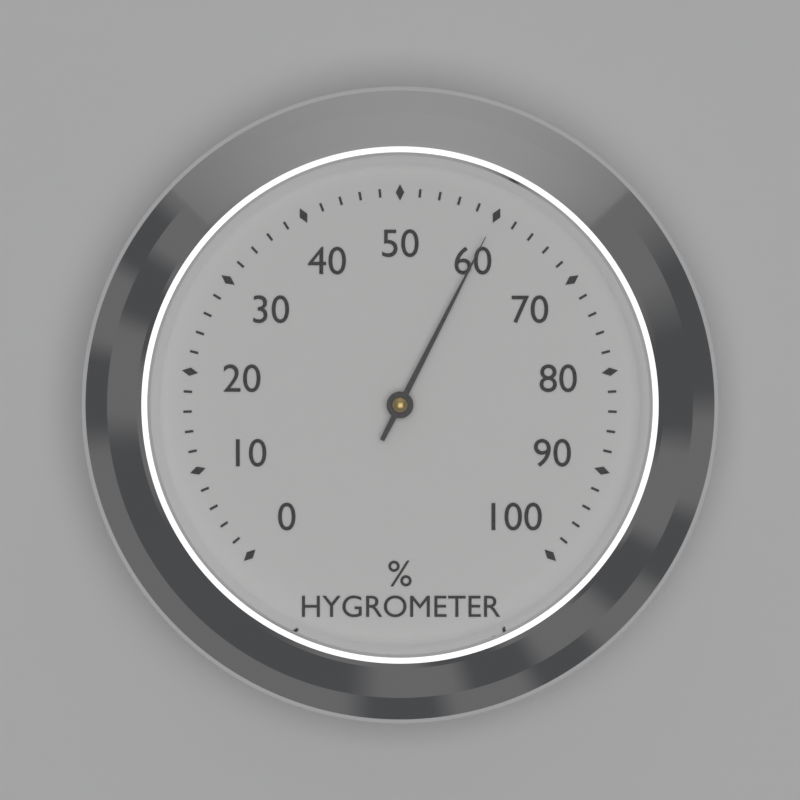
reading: 60 %
